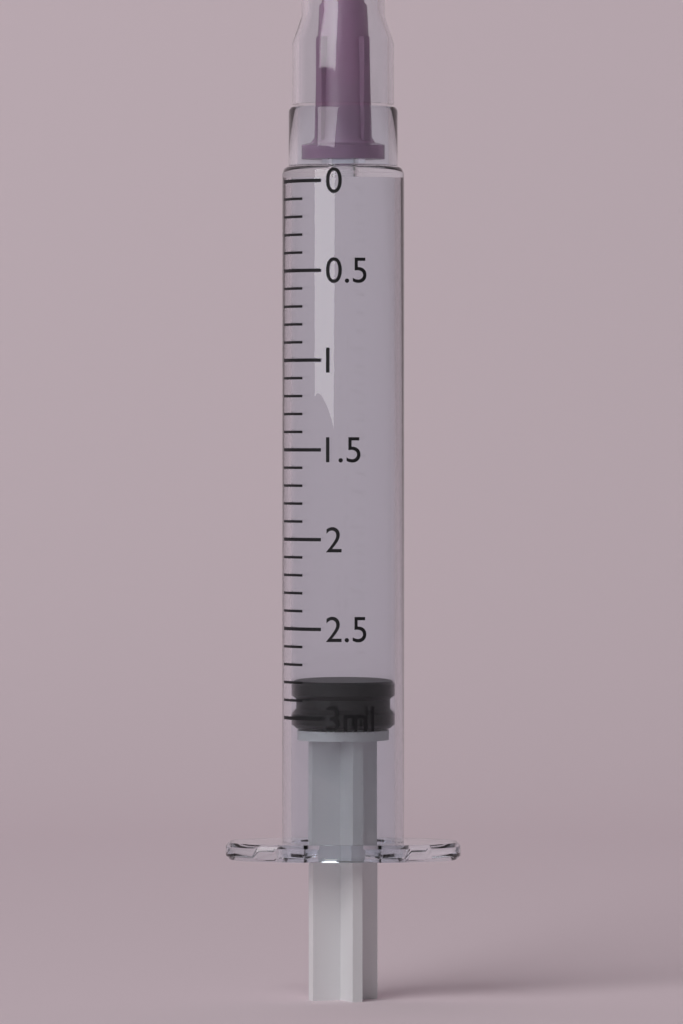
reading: 2.8 ml
